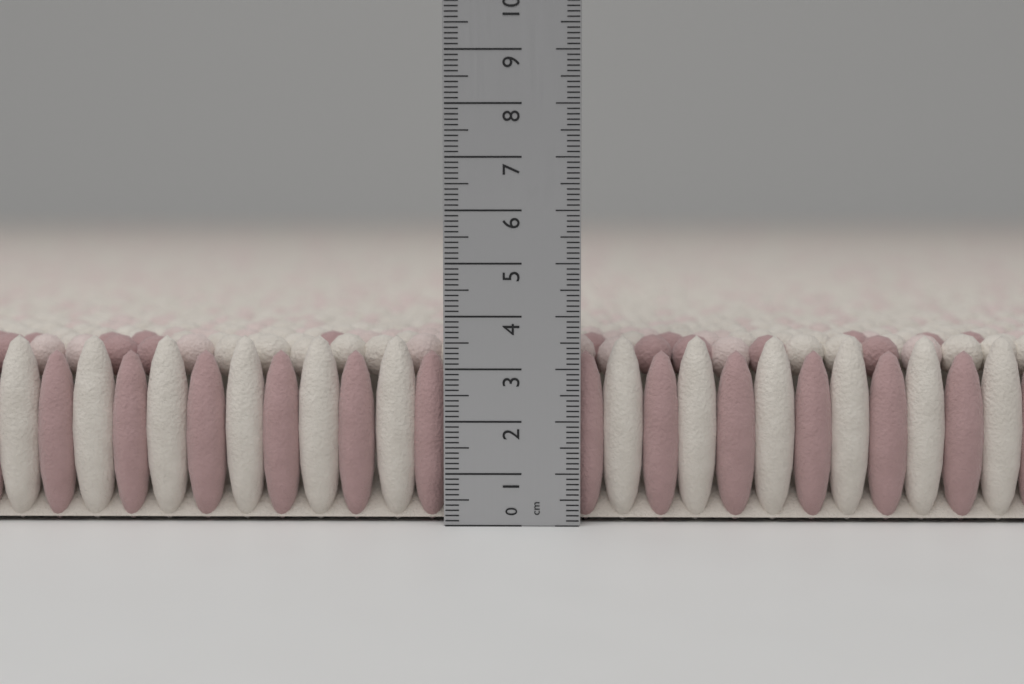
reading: 3.6 cm
